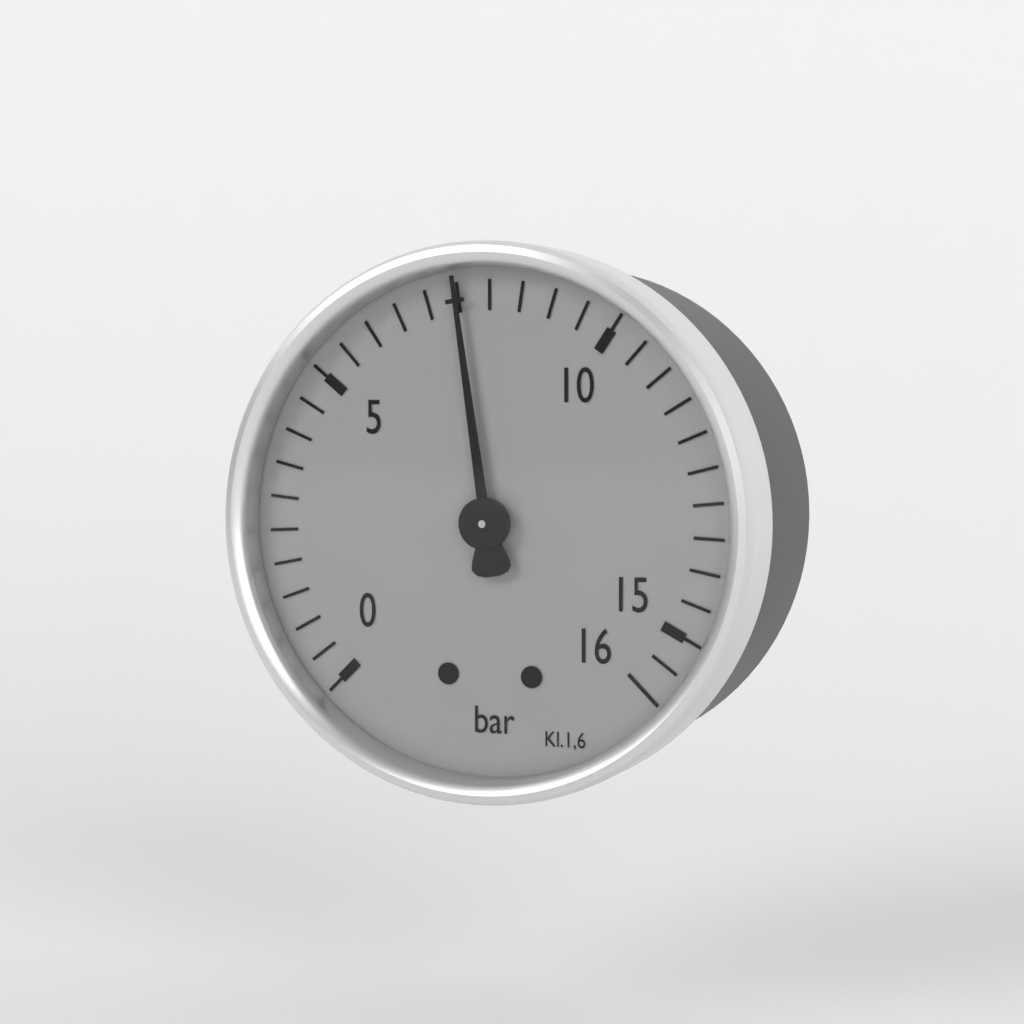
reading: 7.5 bar
